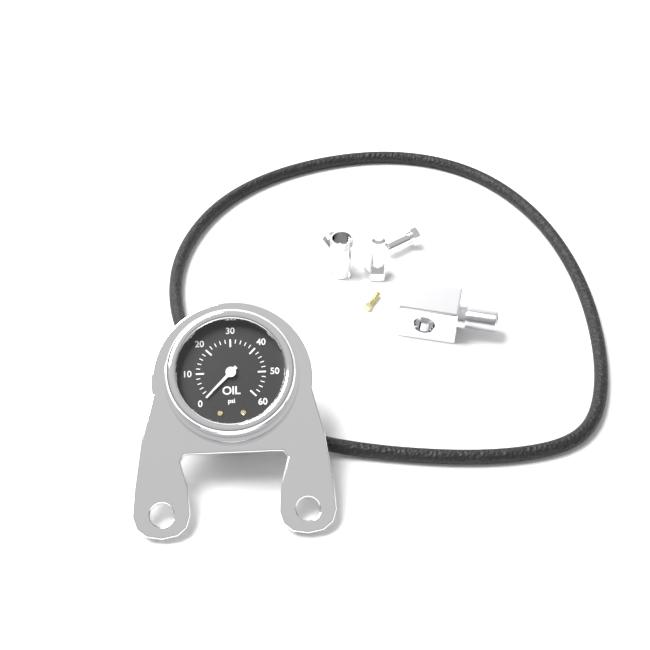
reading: 0 psi
